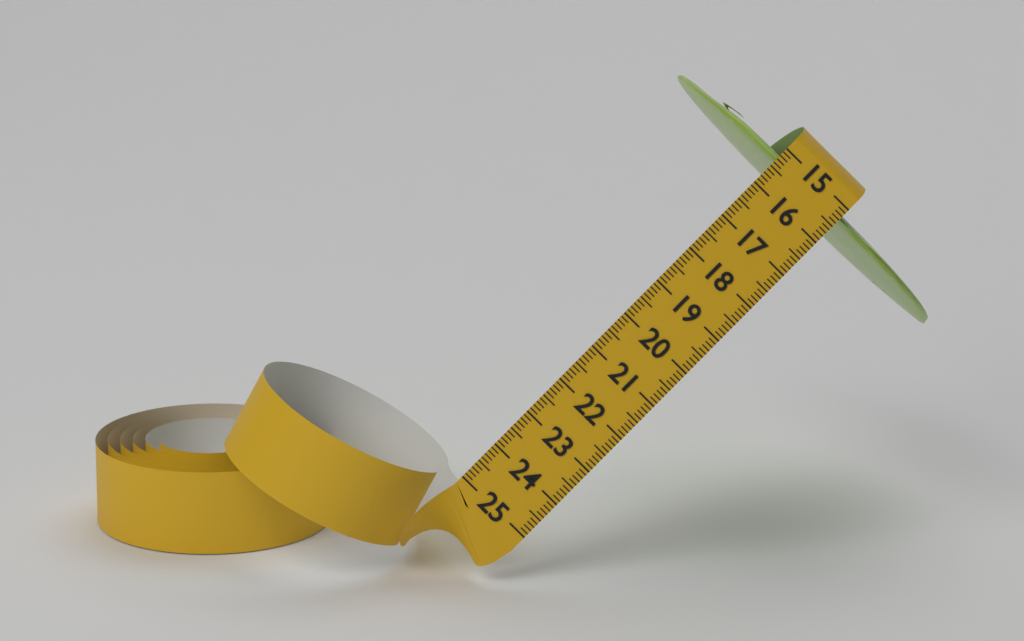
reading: 15.5 (no unit)
